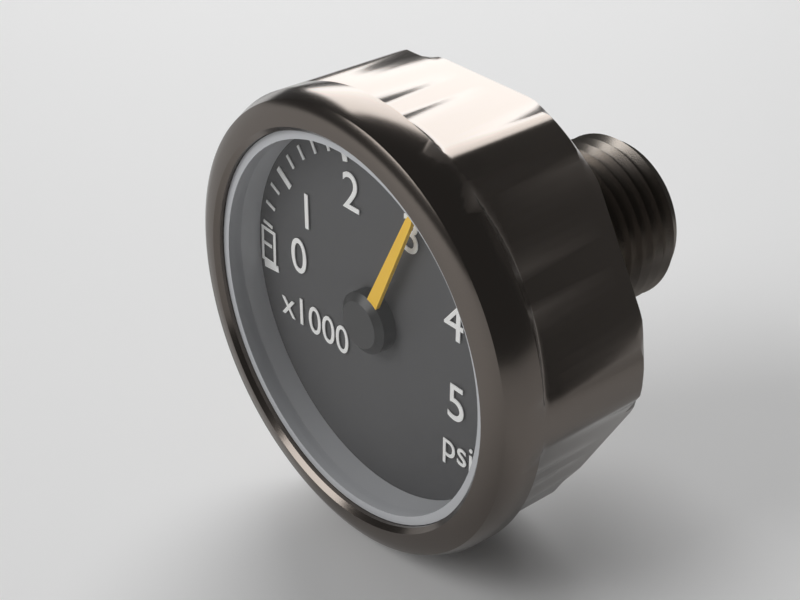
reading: 3000 psi
